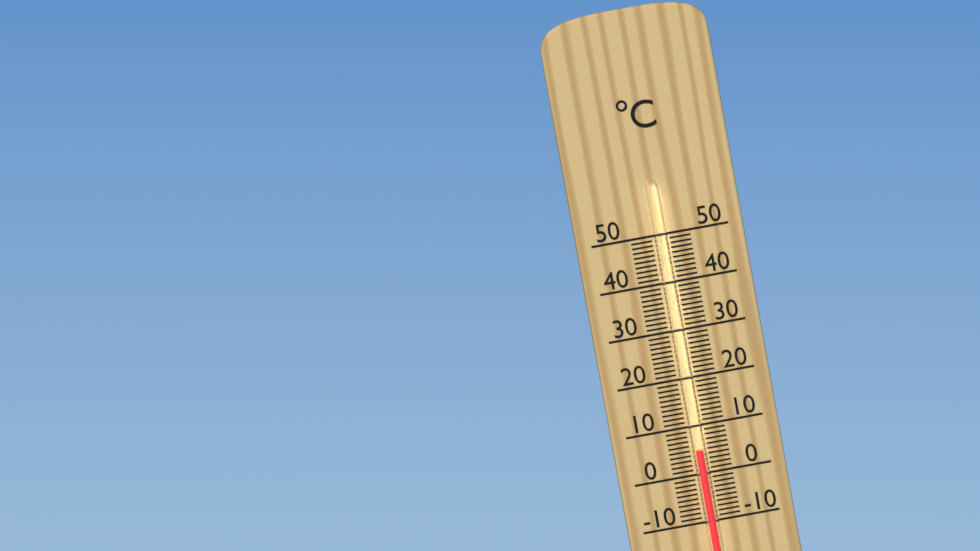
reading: 5 °C
